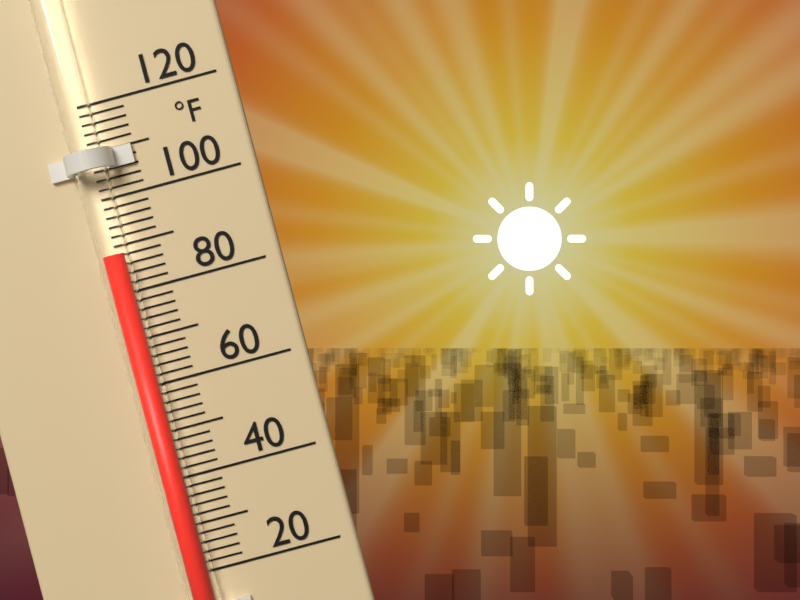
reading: 88 °F
